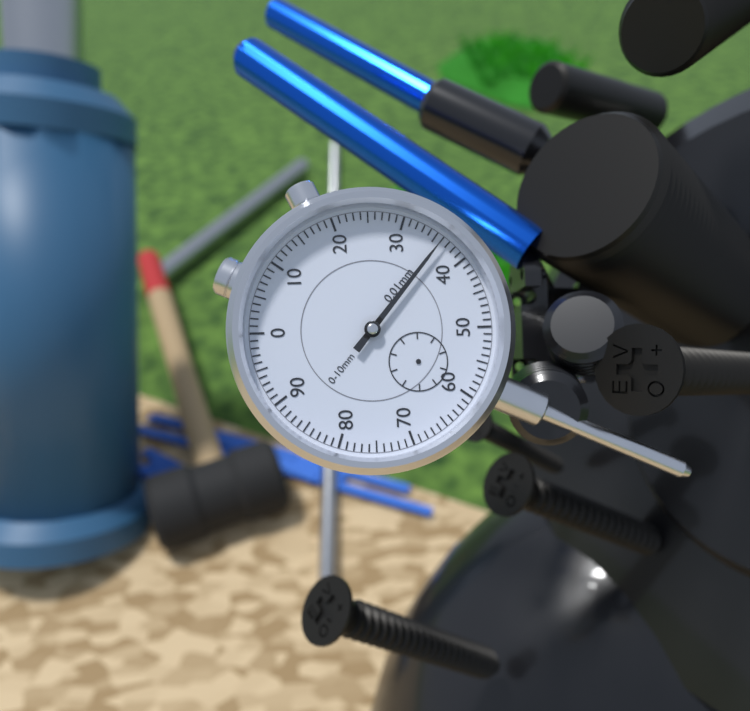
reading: 0.36 mm
